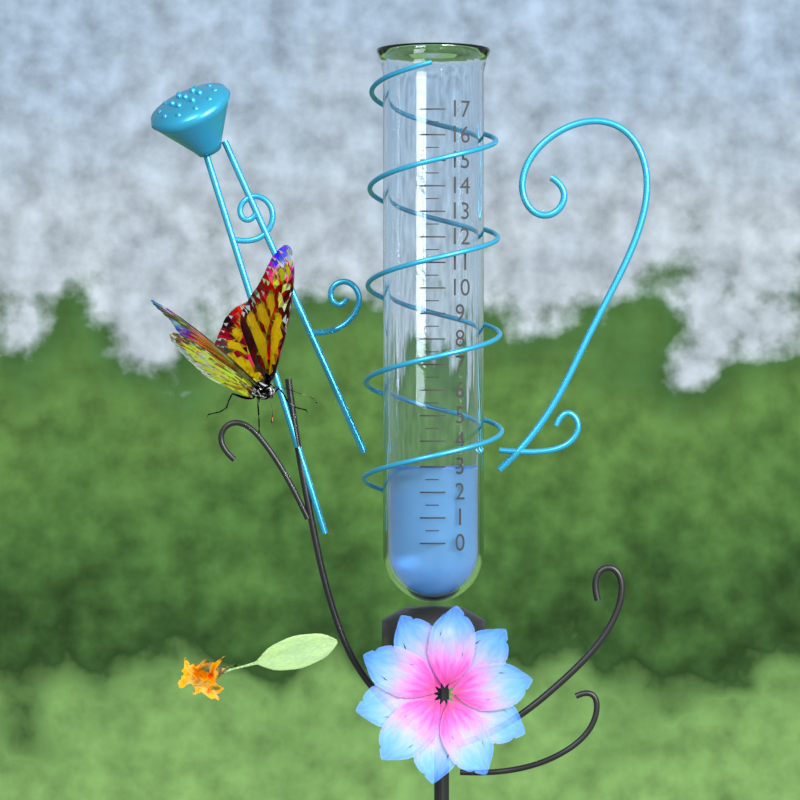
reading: 3.0 (no unit)
